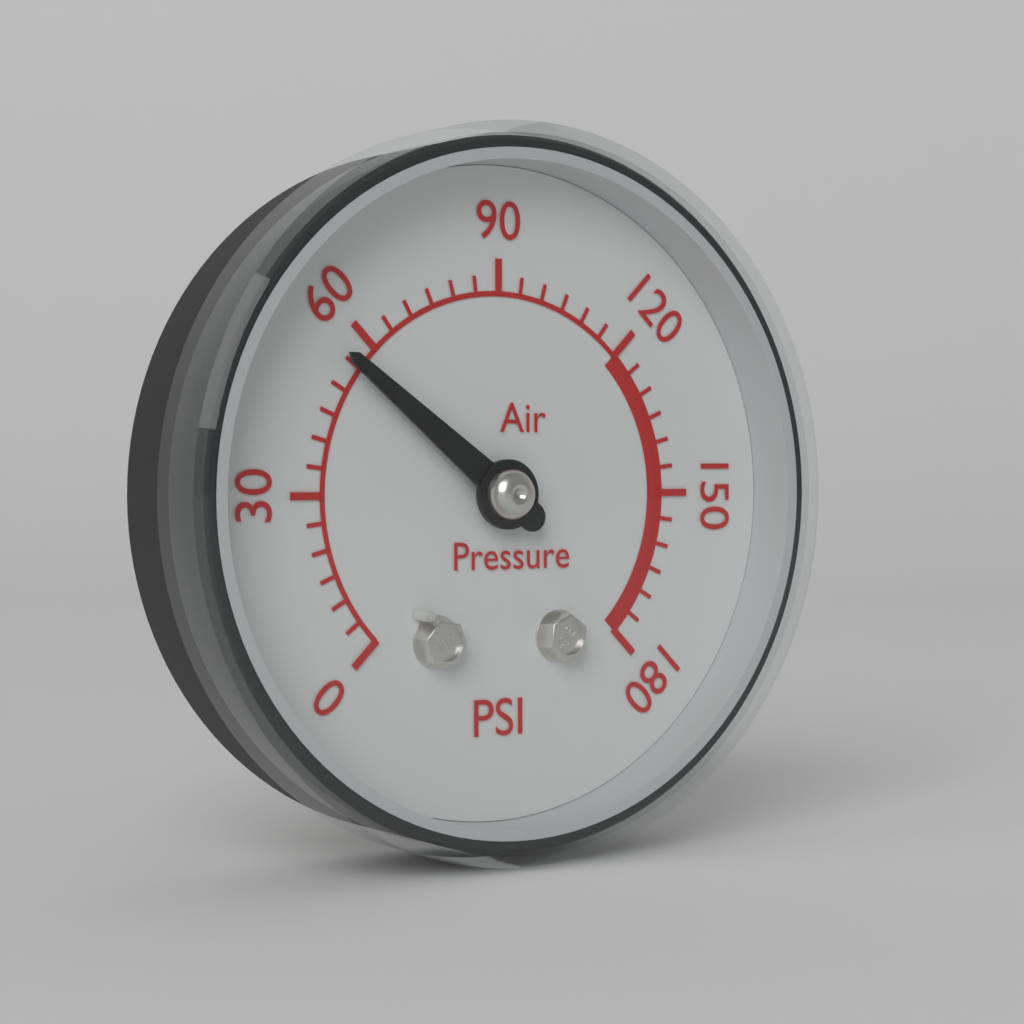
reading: 55 psi
